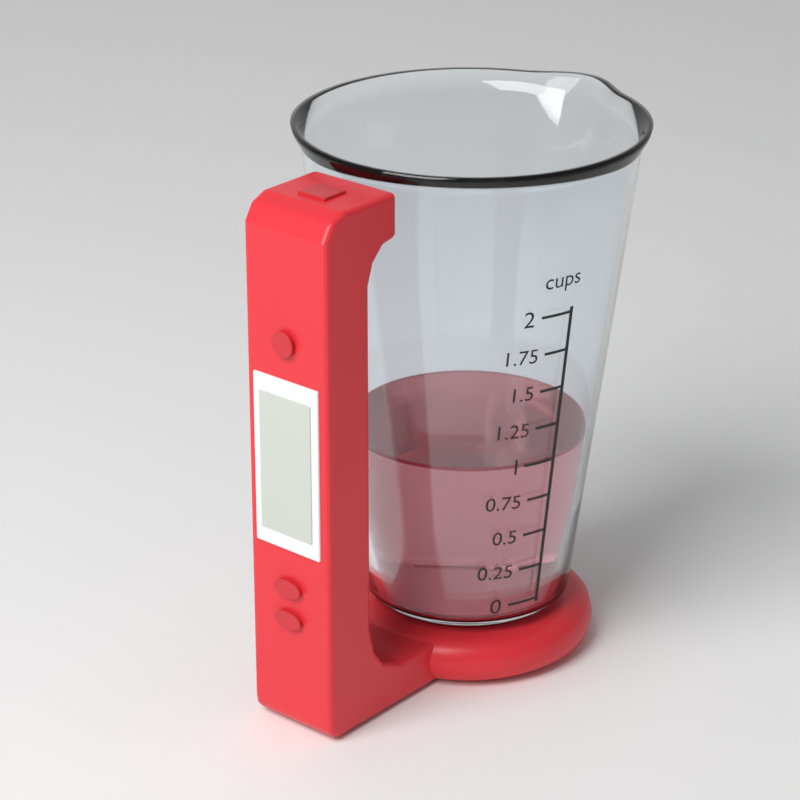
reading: 1.00 cups
